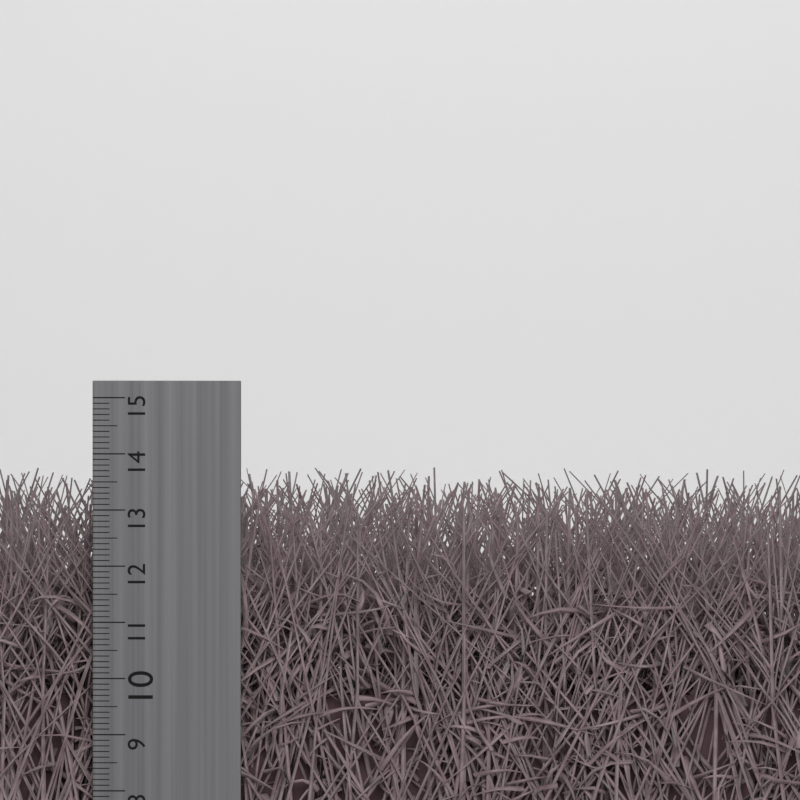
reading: 13.4 cm
